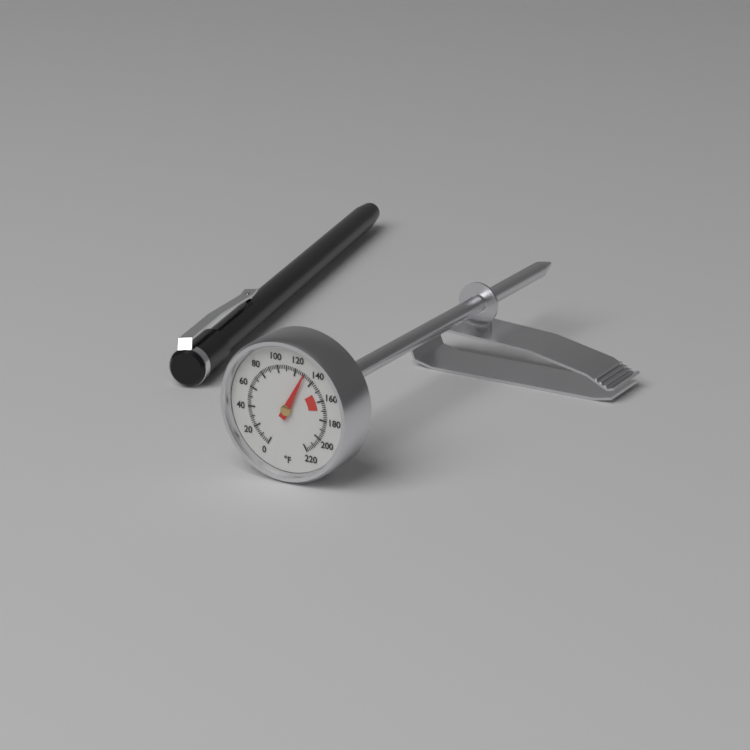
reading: 130 °F
